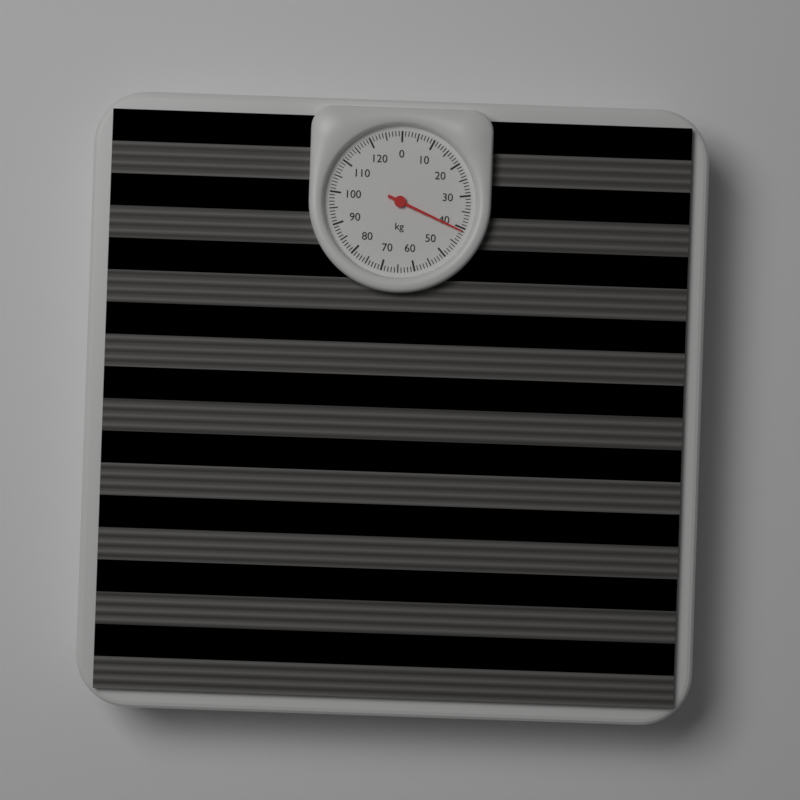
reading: 41 kg
